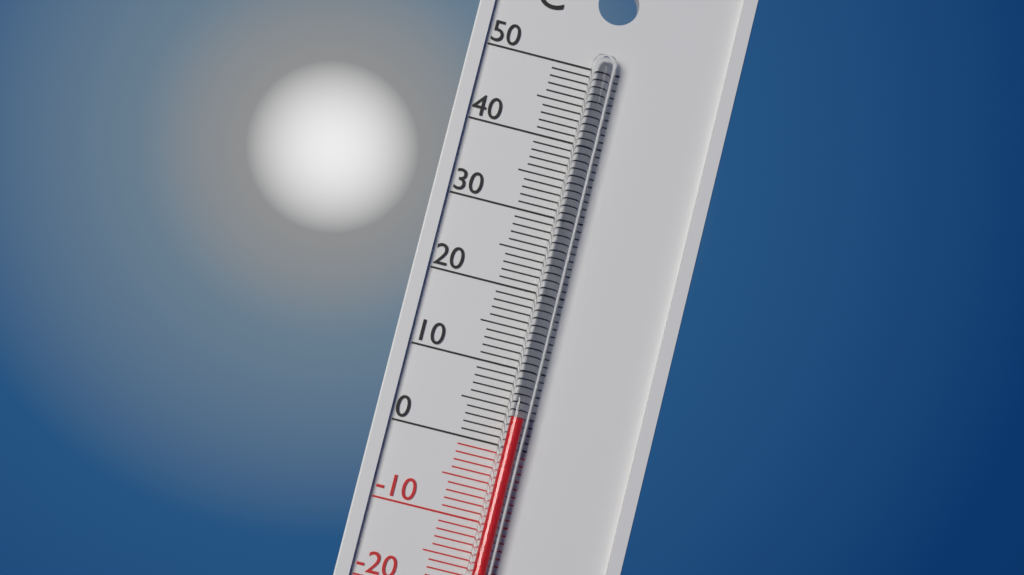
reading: 4 °C
